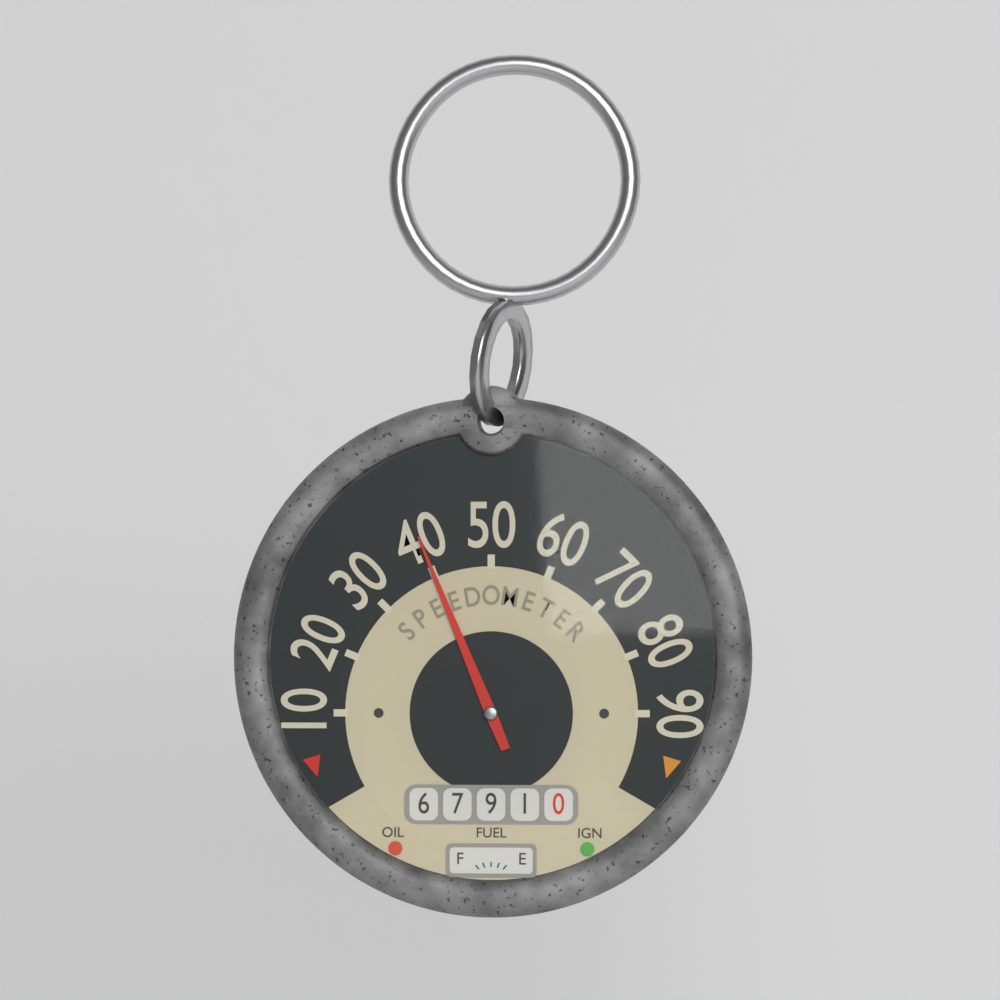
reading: 40 (no unit)
